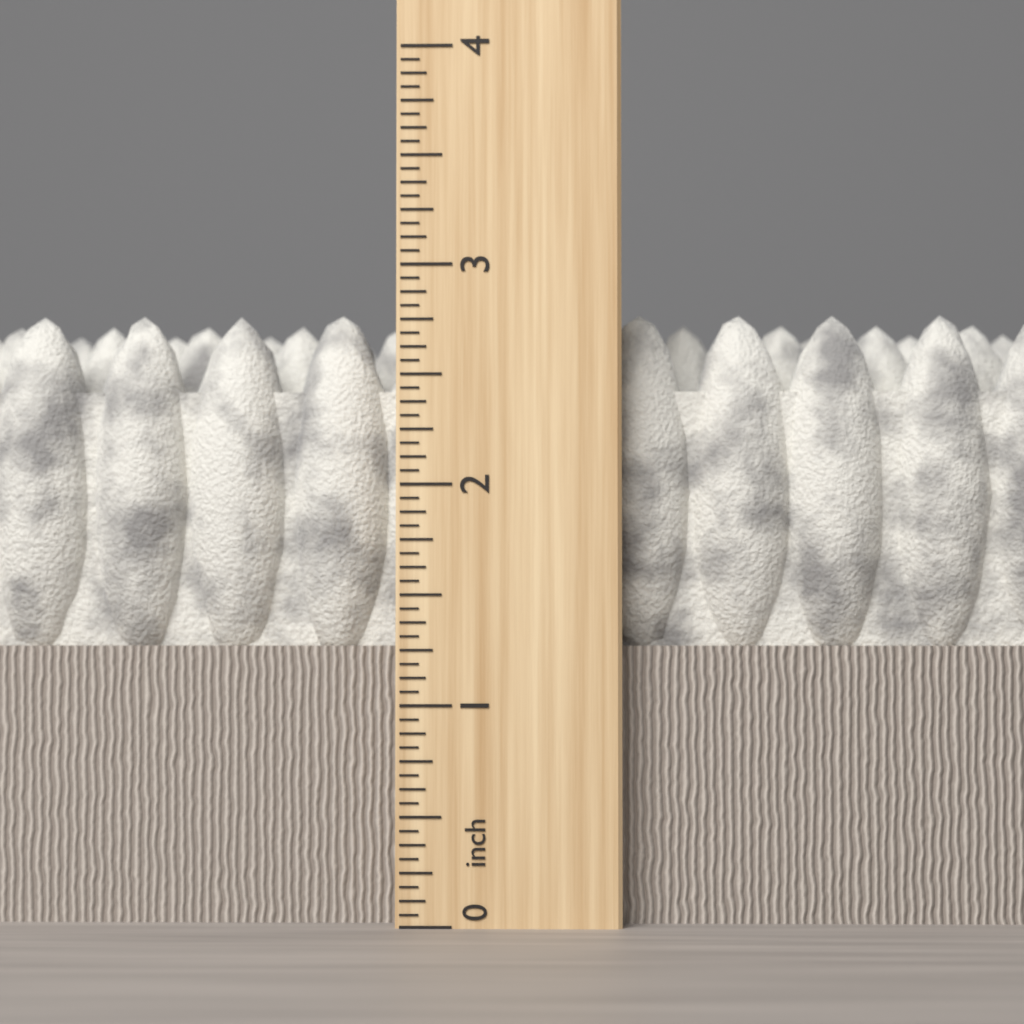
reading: 2.8125 inch
